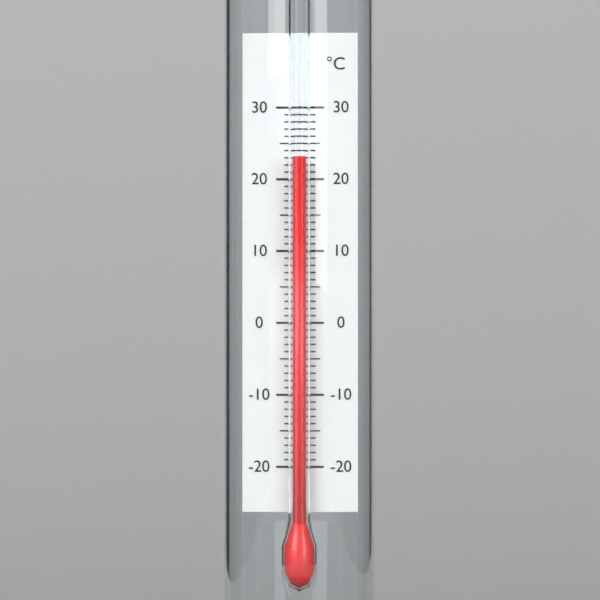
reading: 23 °C
